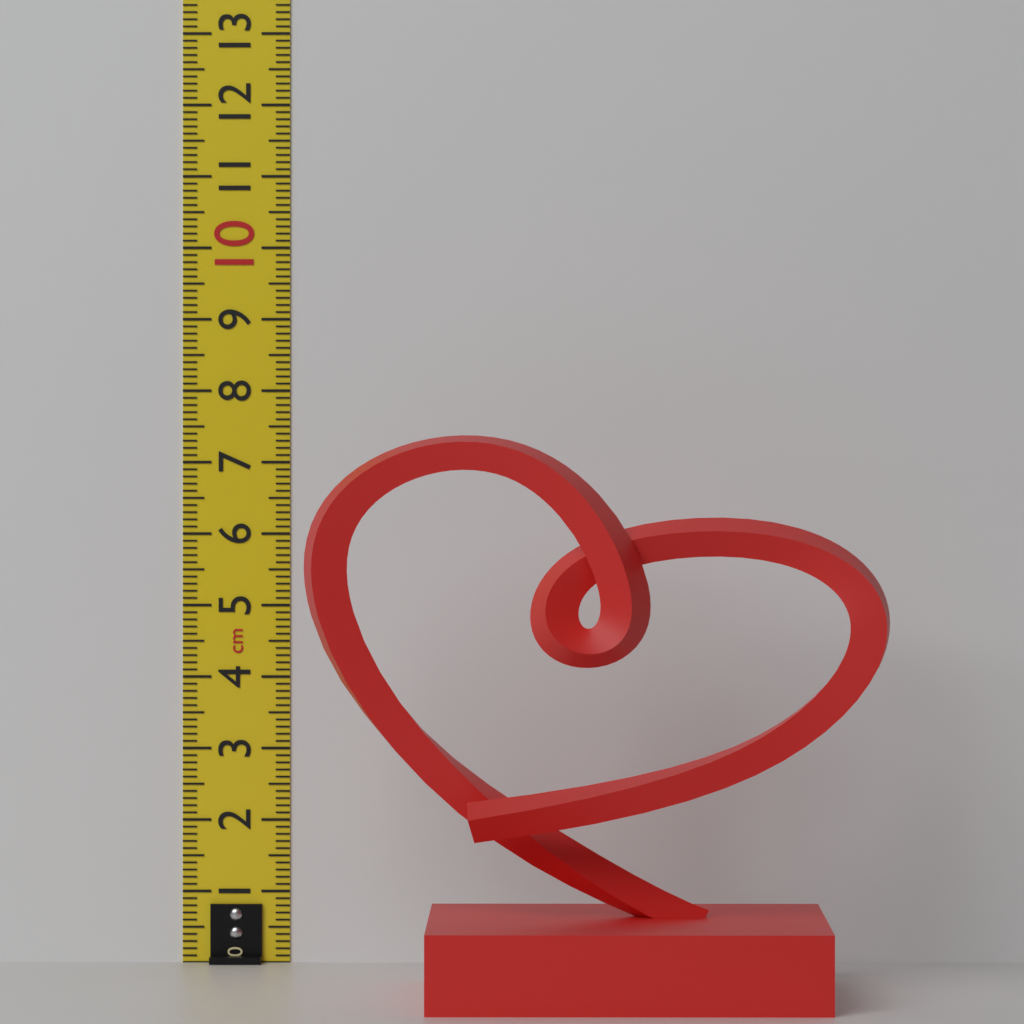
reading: 7.4 cm
